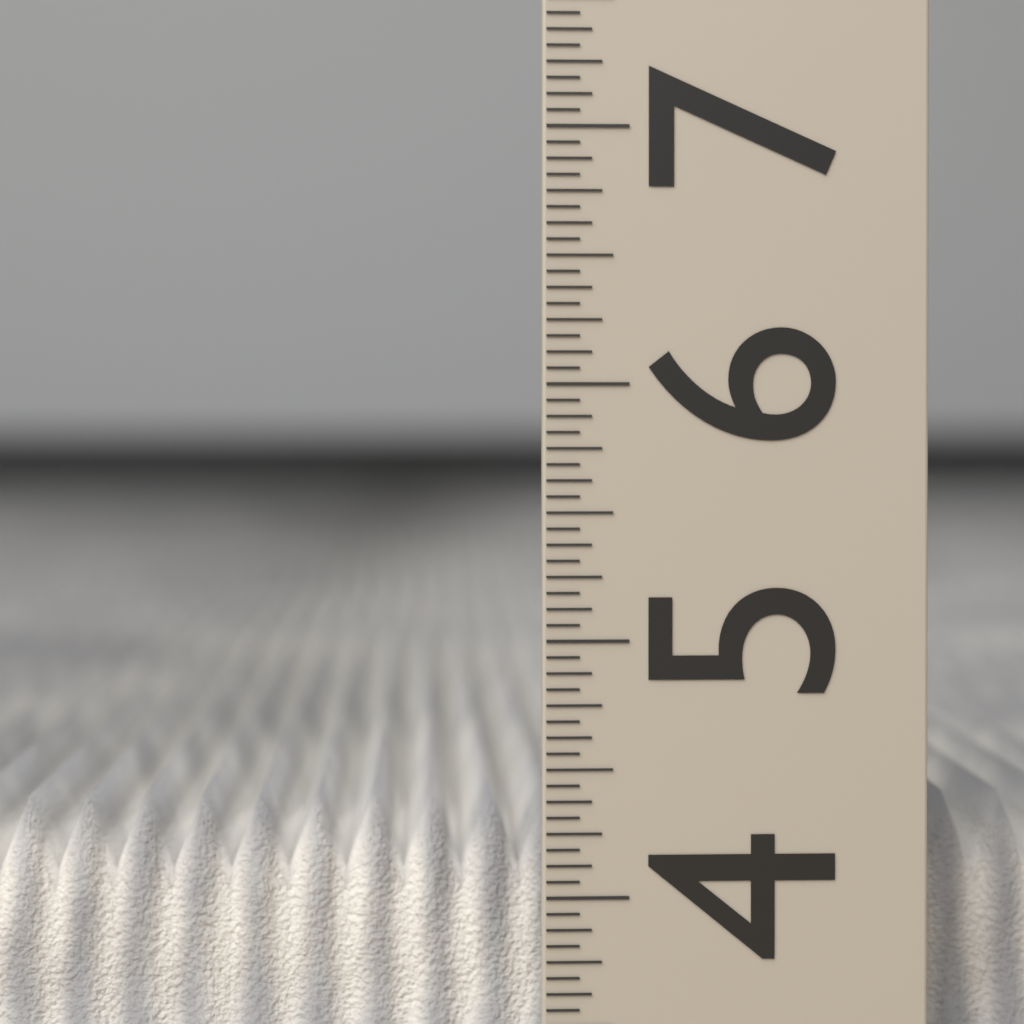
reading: 4.3125 (no unit)
